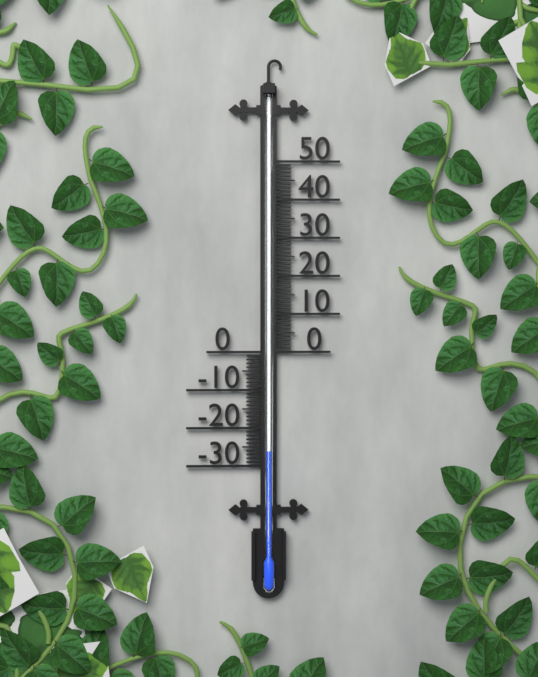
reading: -26 (no unit)
